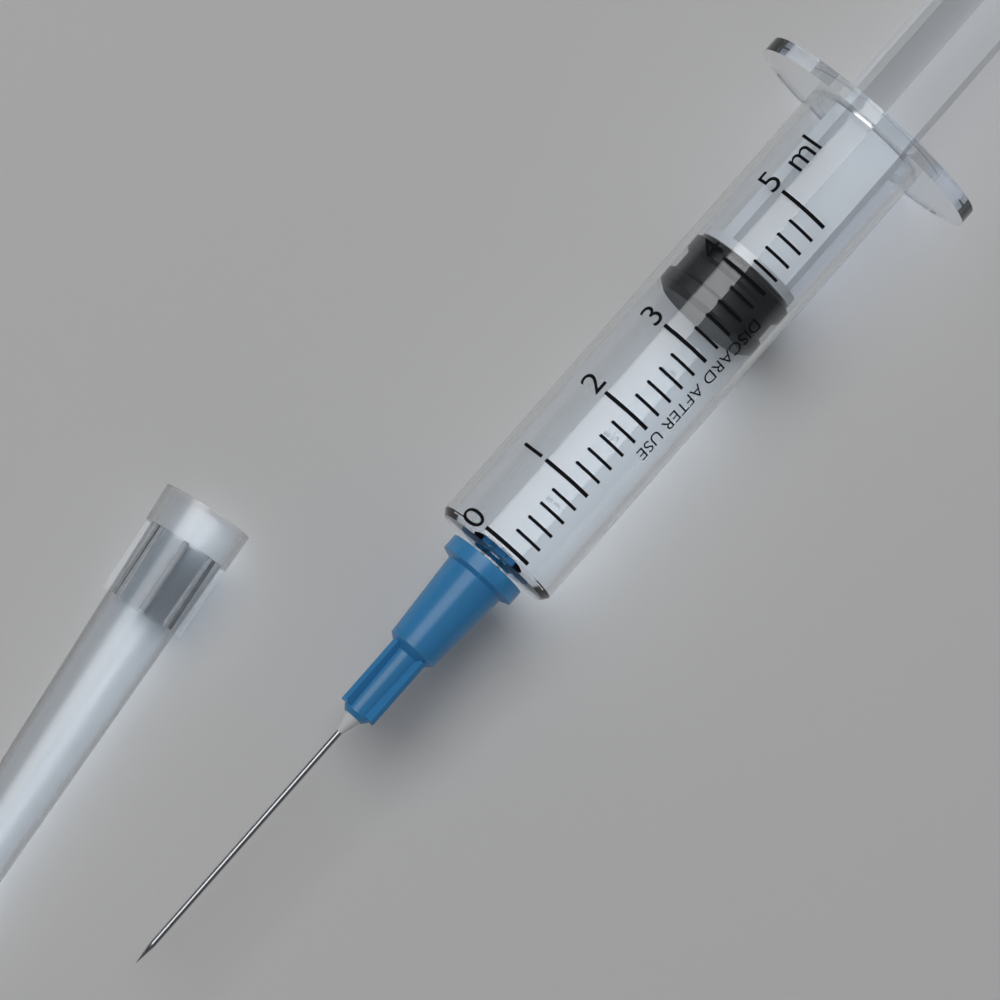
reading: 3.4 ml
